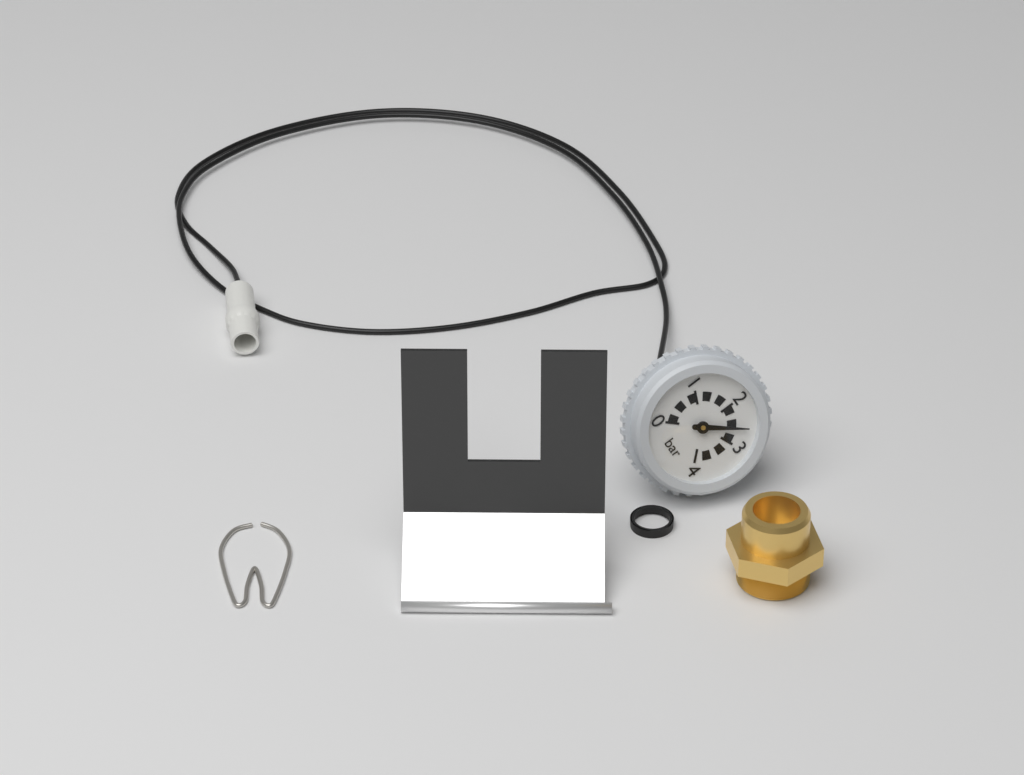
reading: 2.6 bar
